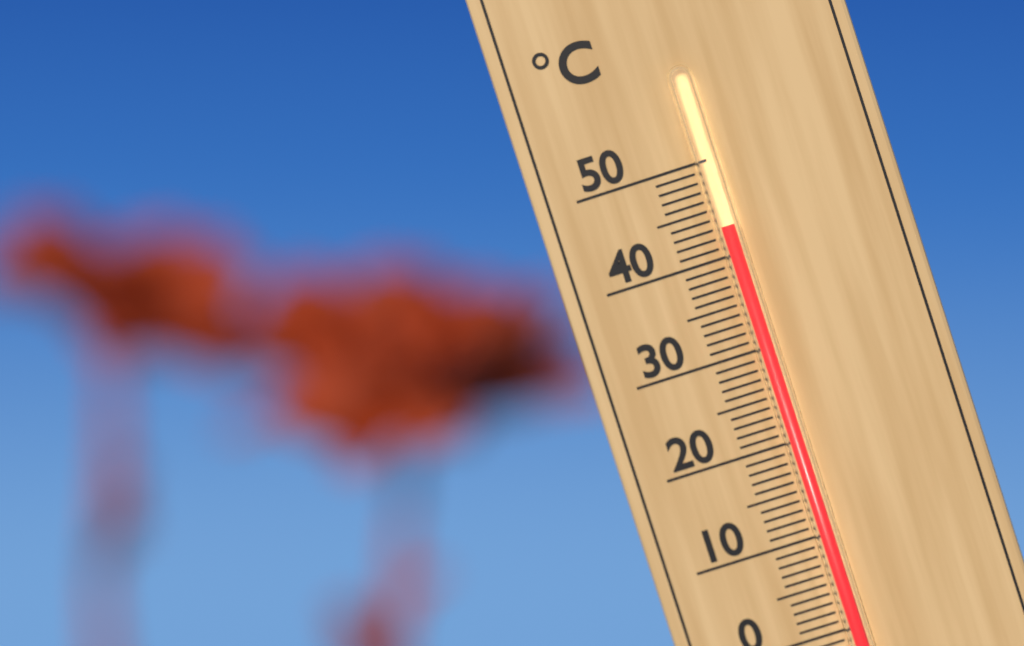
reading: 43 °C
